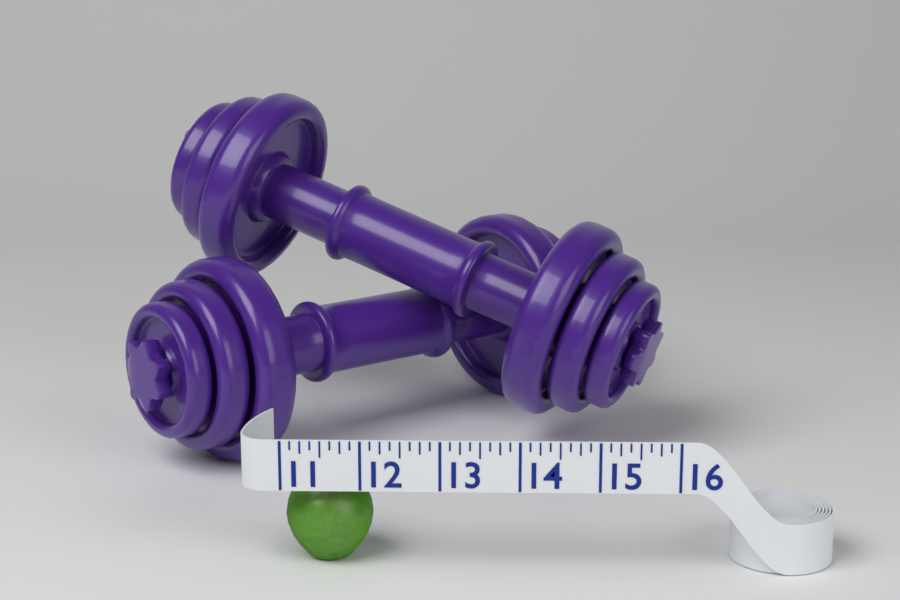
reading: 12.125 (no unit)
